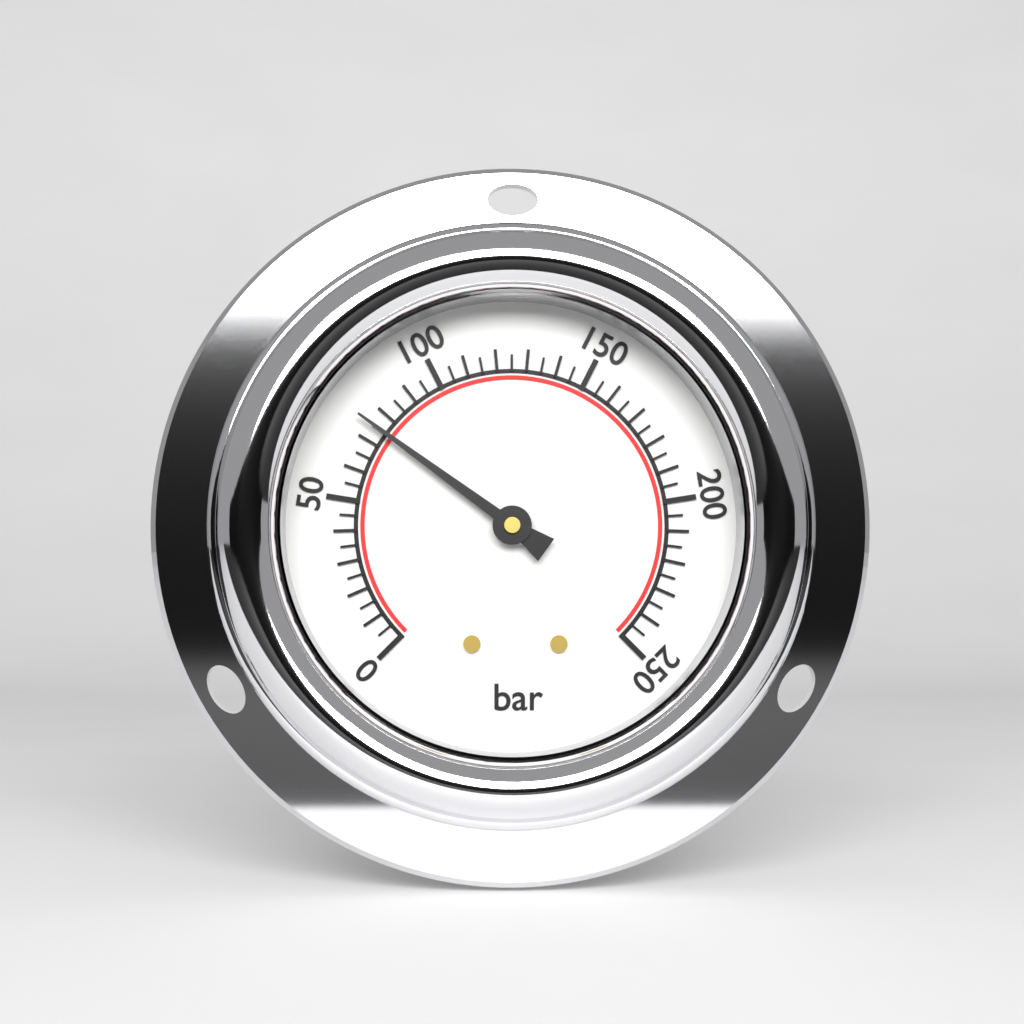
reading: 75 bar
